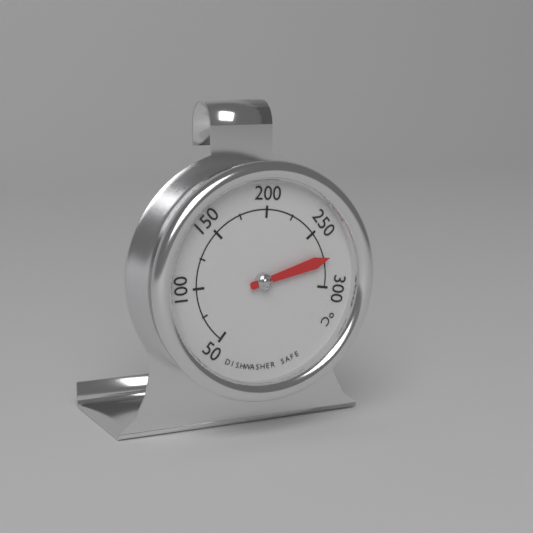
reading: 275 °C
